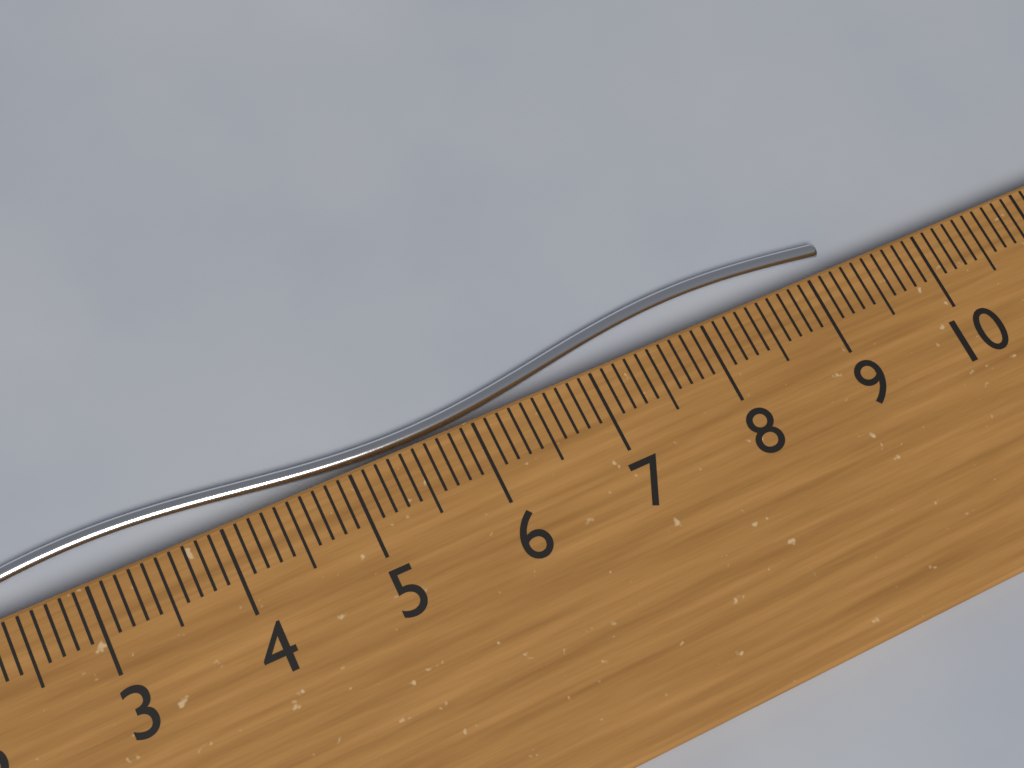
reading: 9.3 cm
